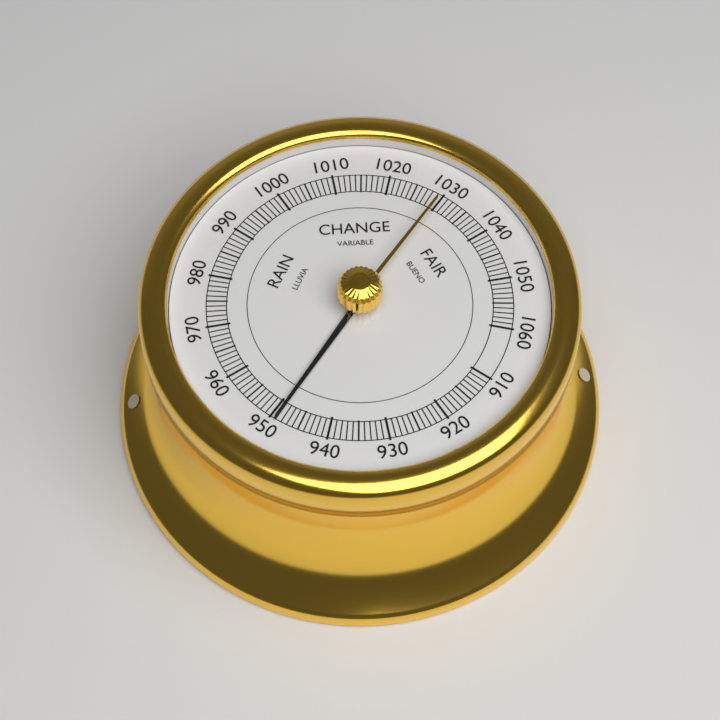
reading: 949 (no unit)
